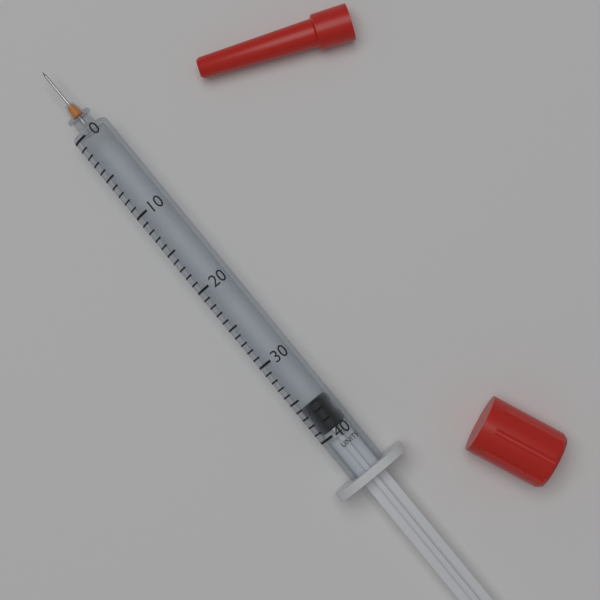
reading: 36 units
